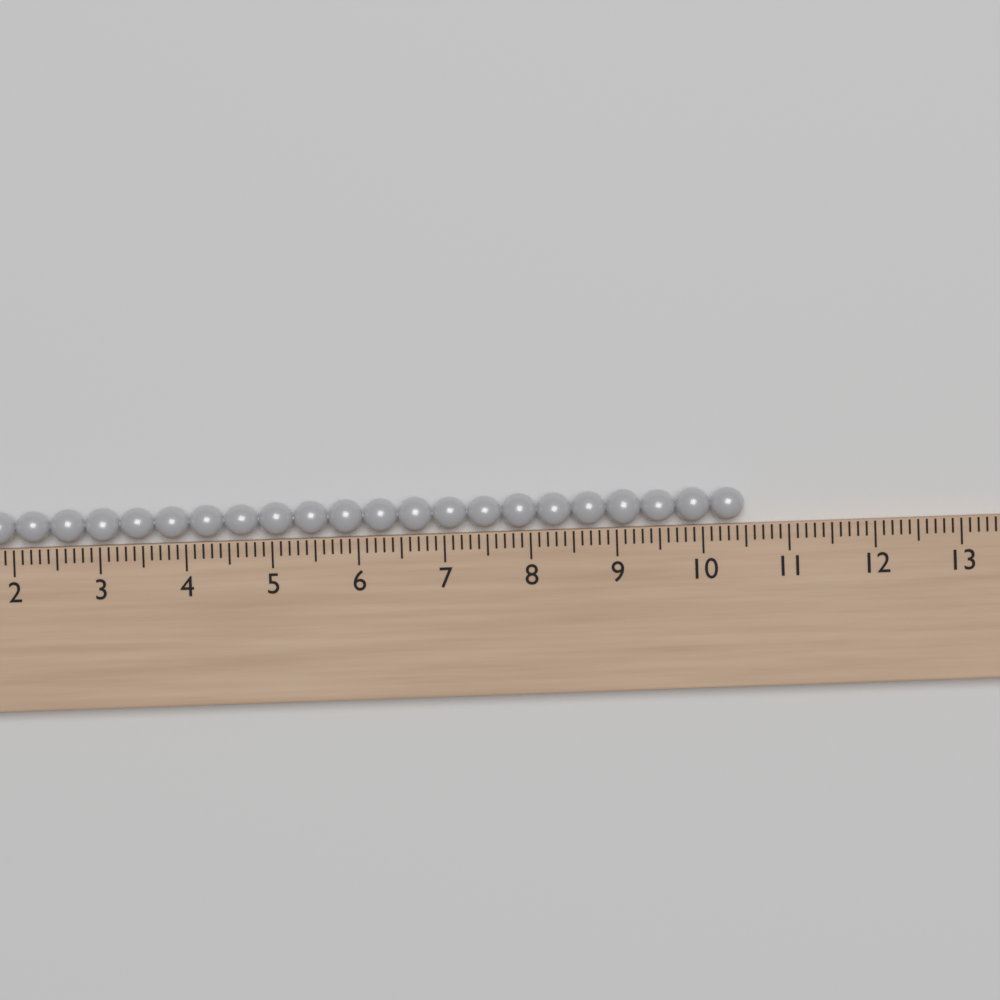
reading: 10.5 (no unit)
